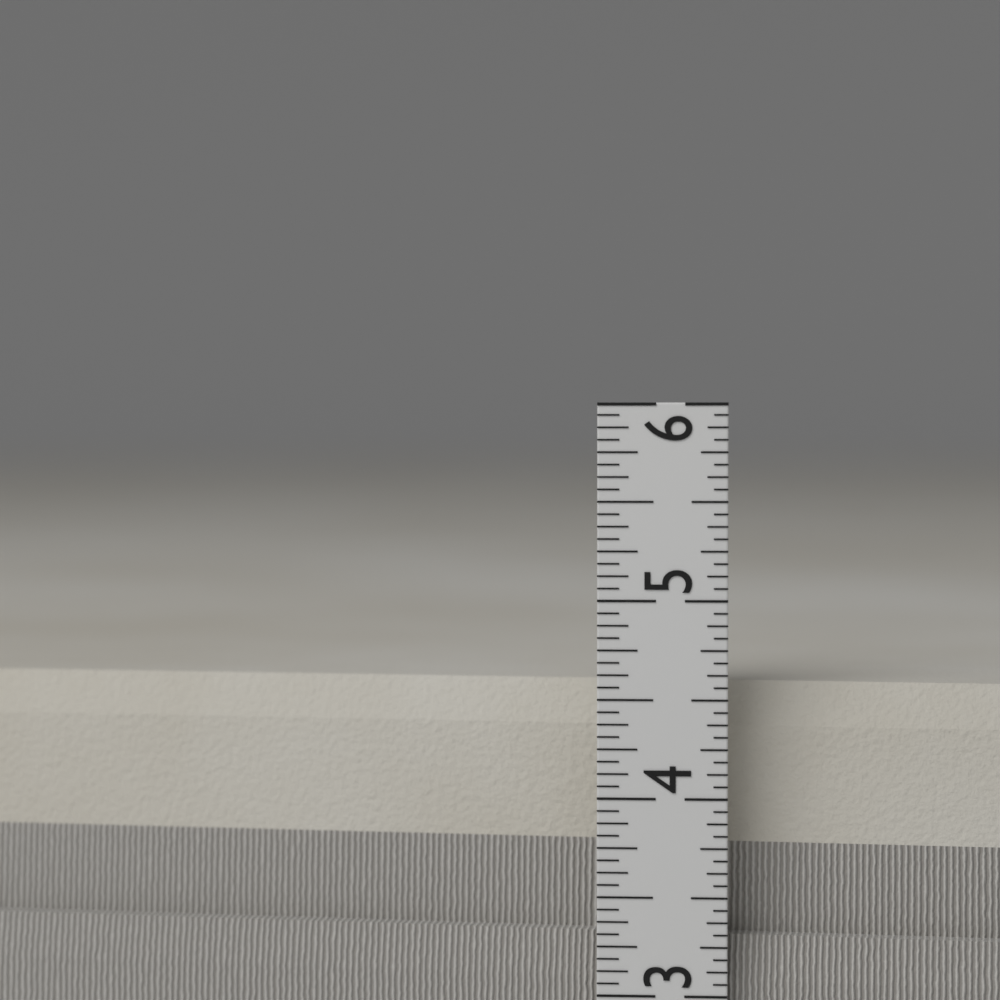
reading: 4.5625 in
